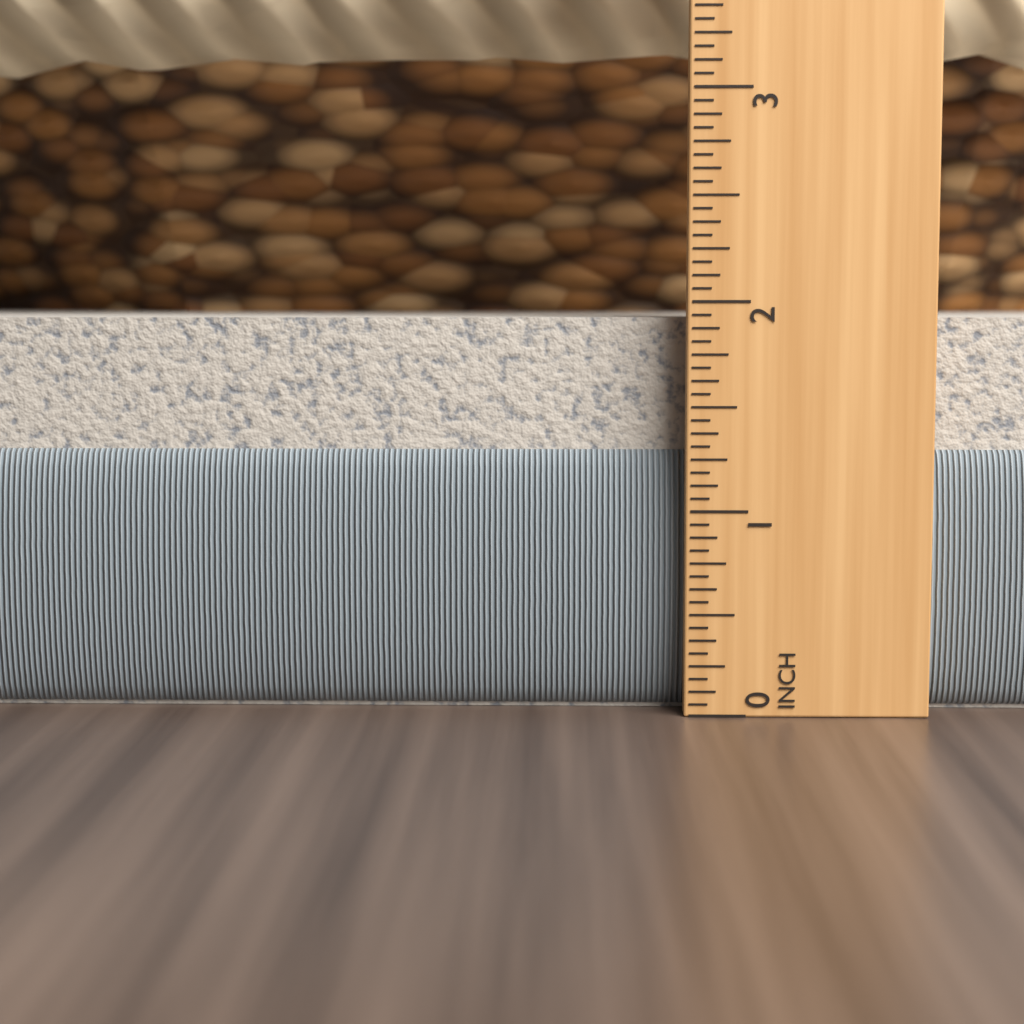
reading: 1.9375 in
